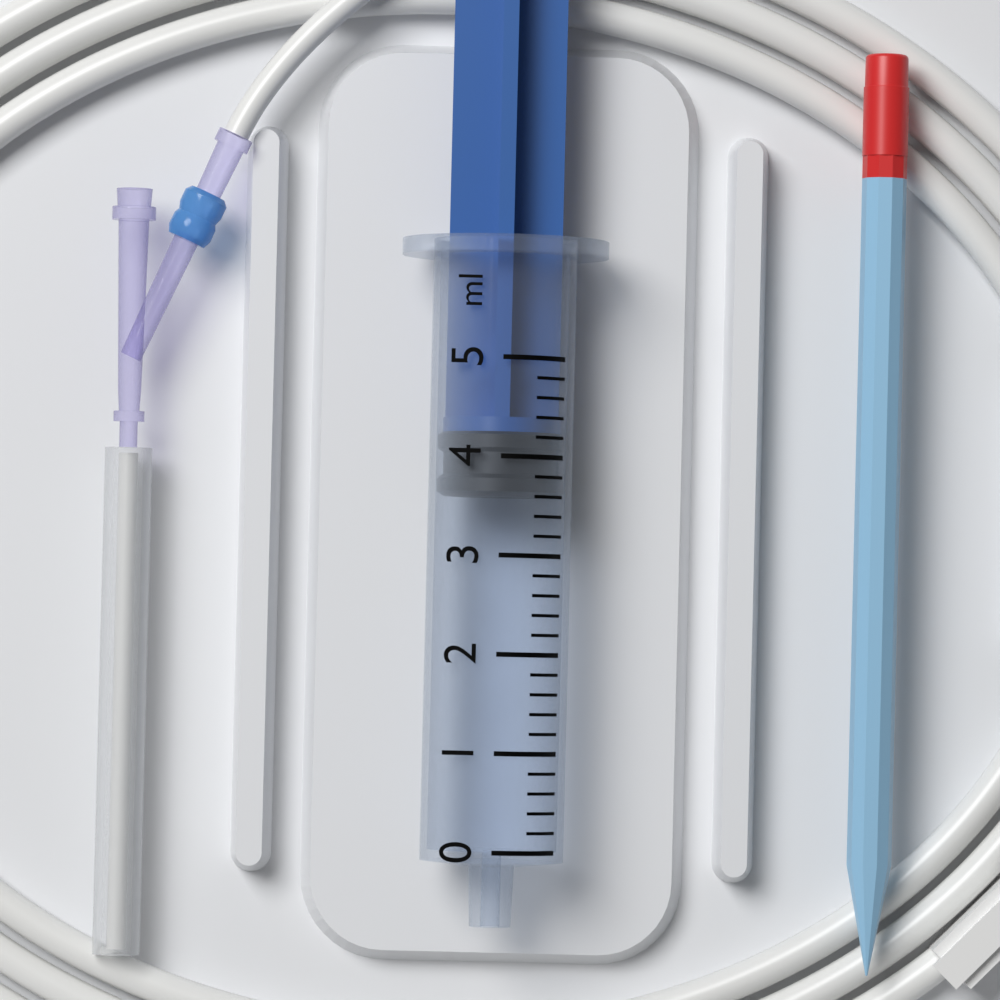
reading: 3.6 ml
